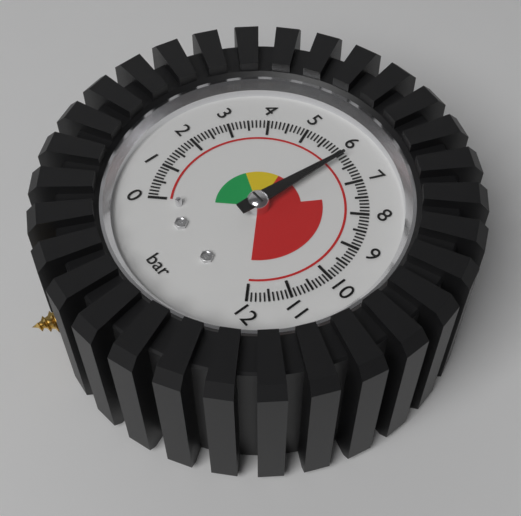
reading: 6.2 bar
